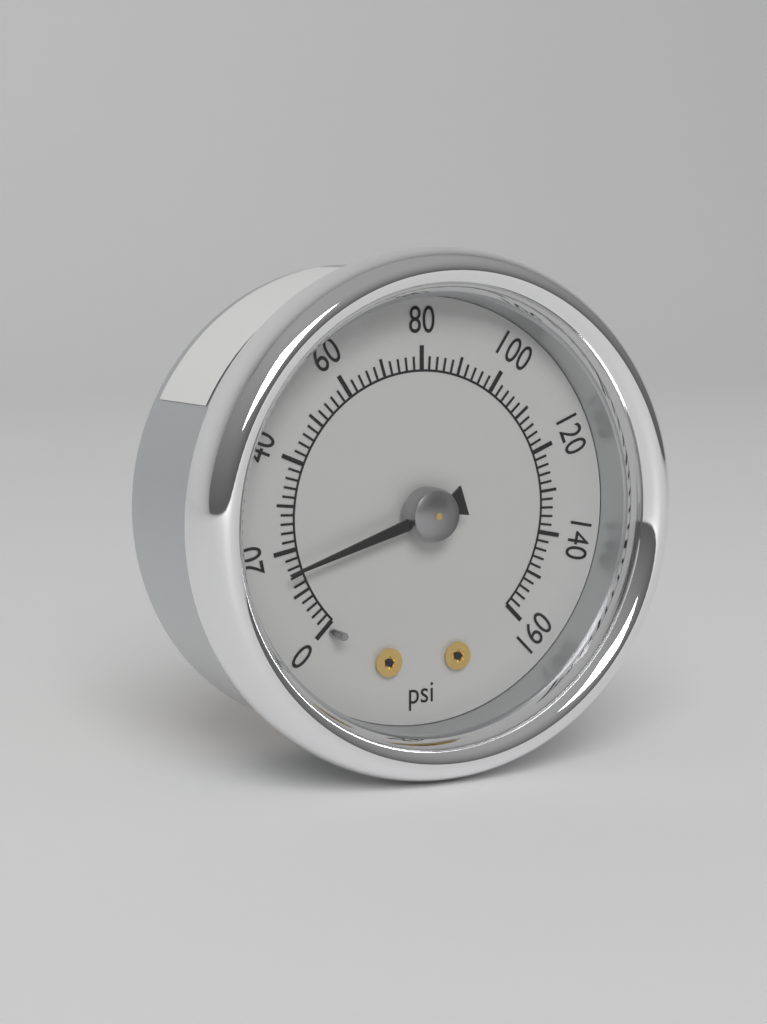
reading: 16 psi
